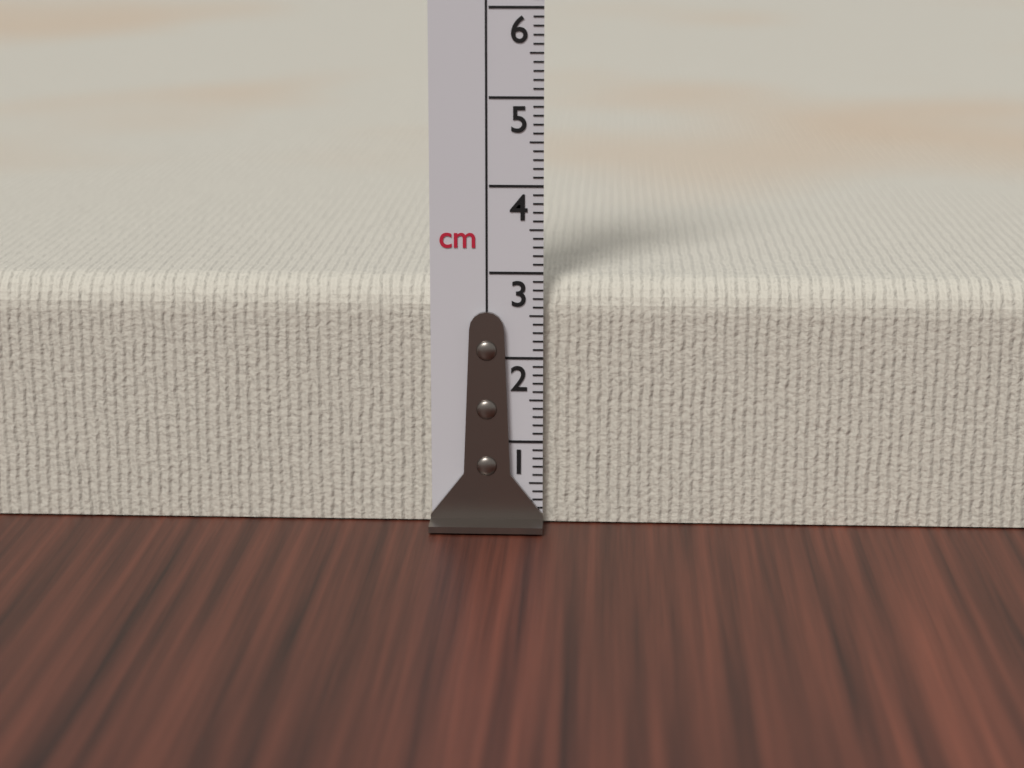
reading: 2.9 cm
